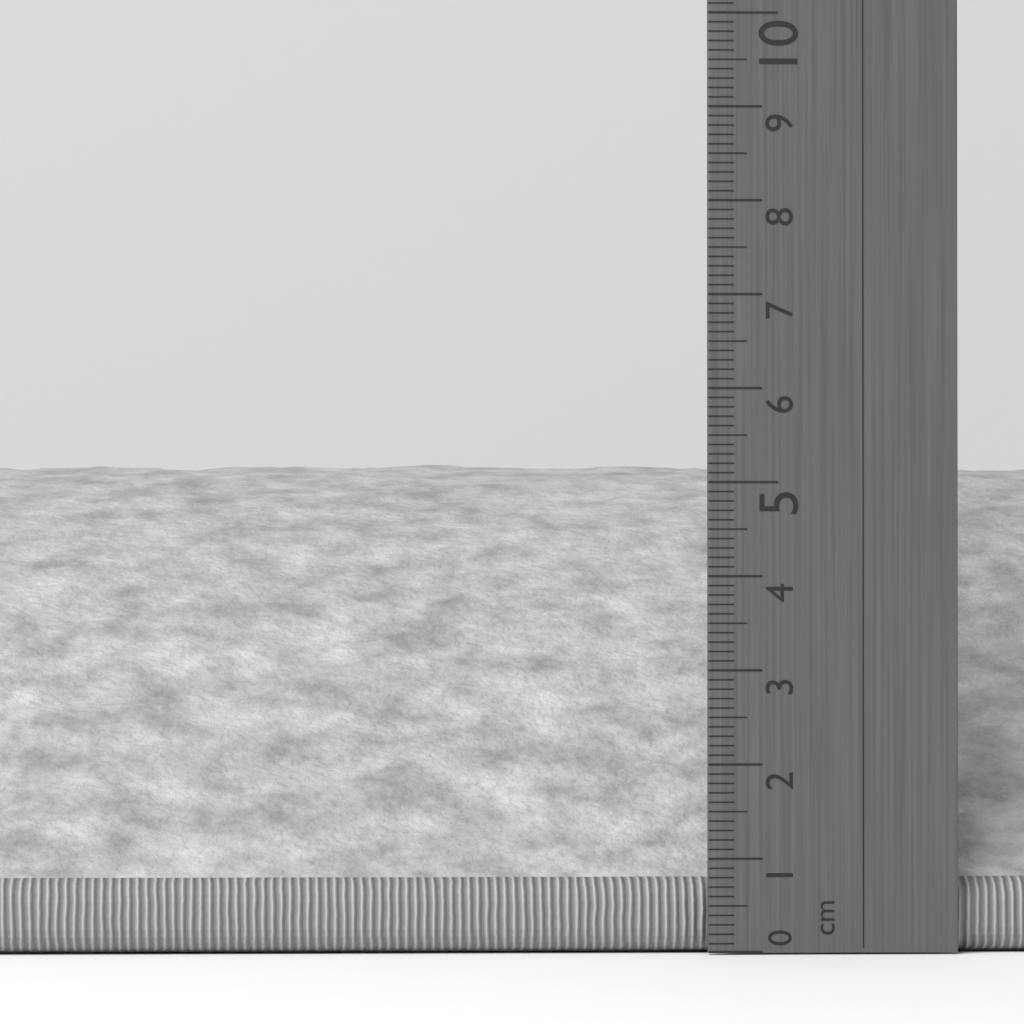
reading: 5.5 cm
